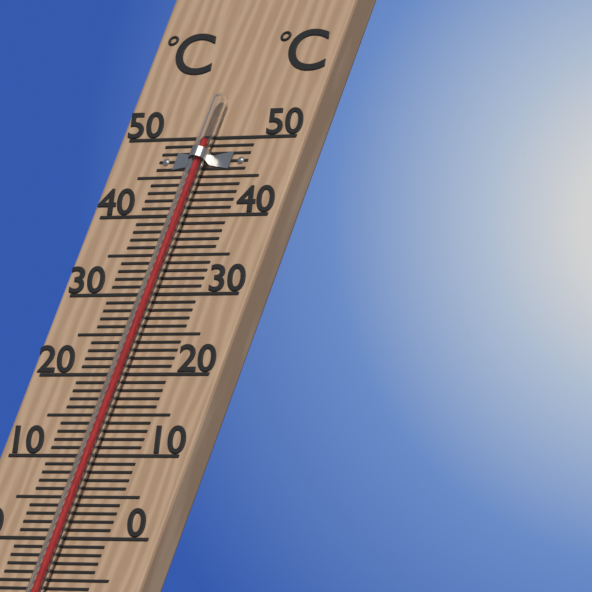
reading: 49 °C
